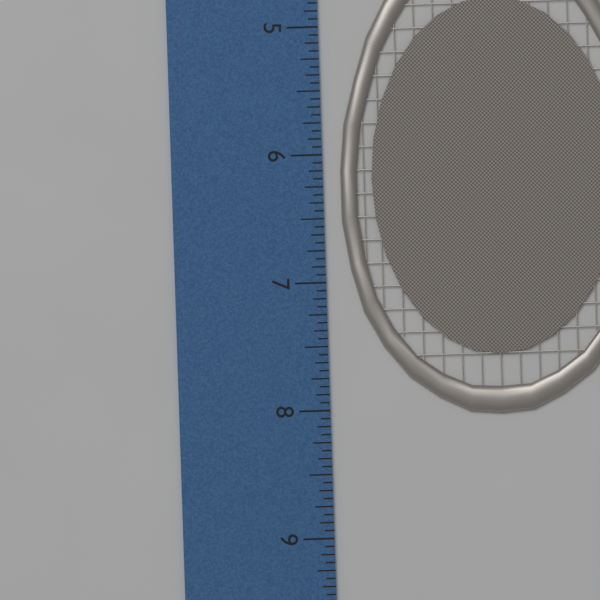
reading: 8.0625 inch
